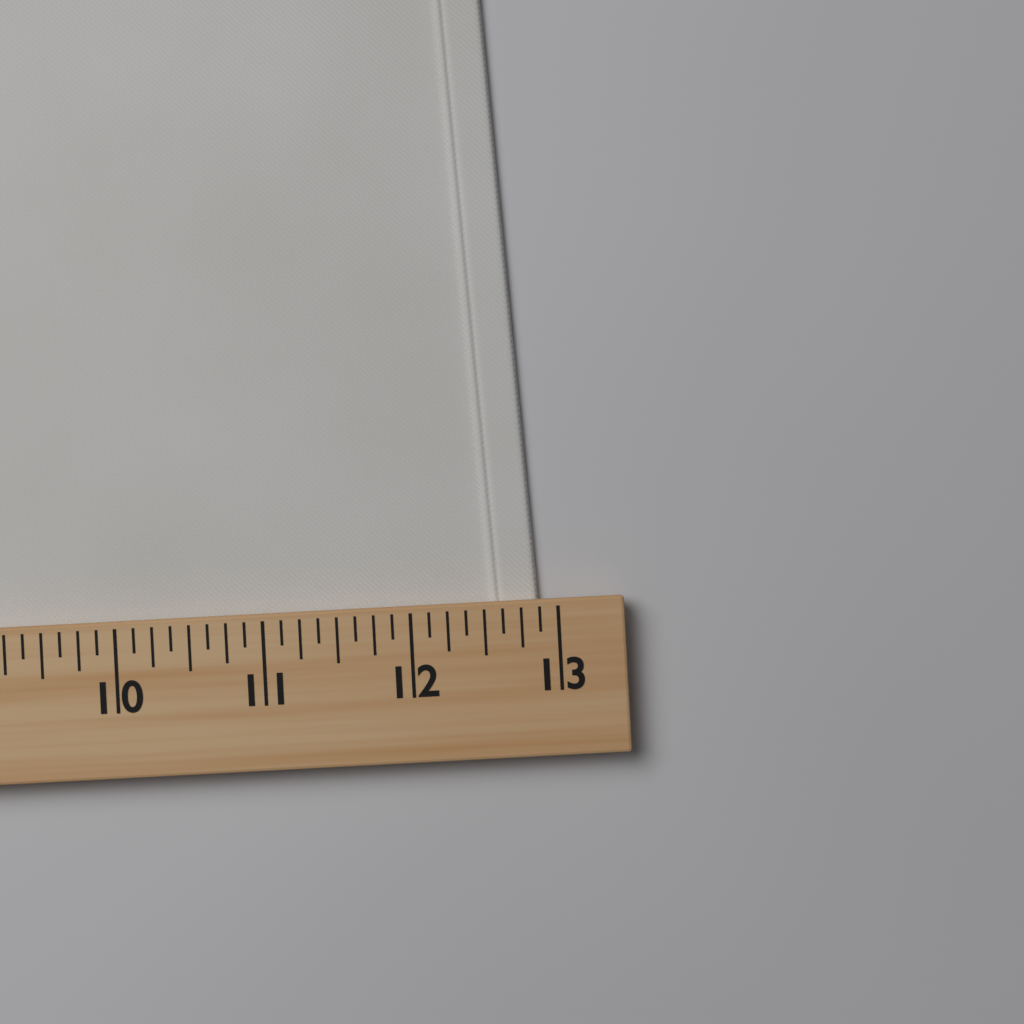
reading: 12.875 (no unit)
